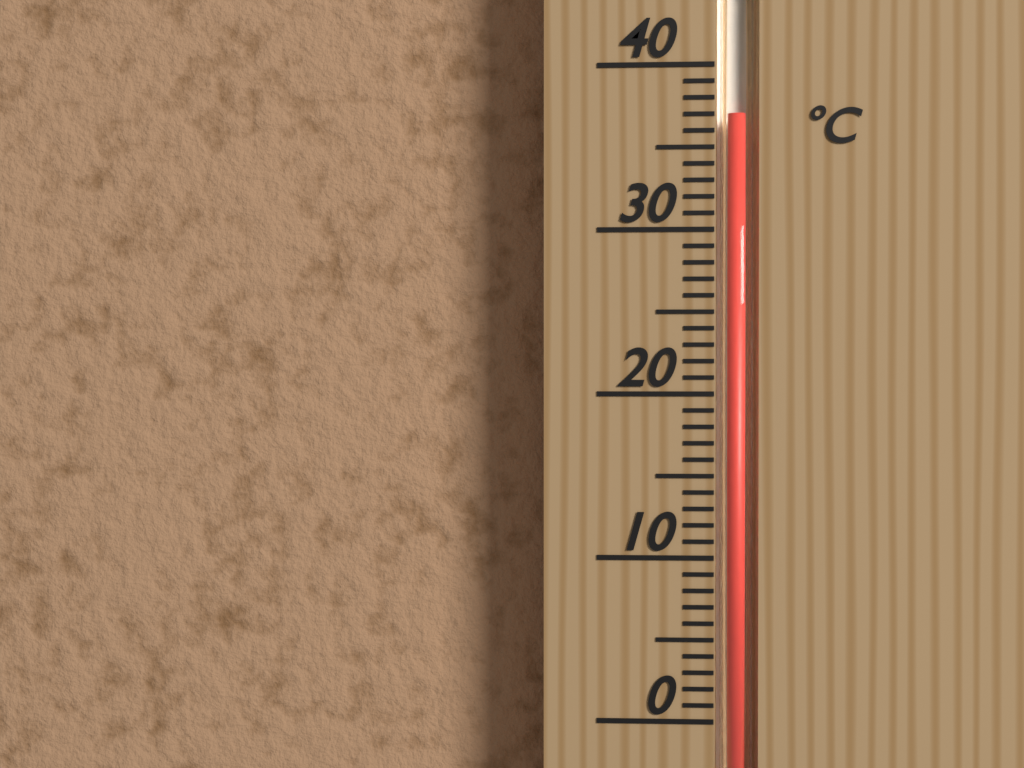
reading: 37 °C
